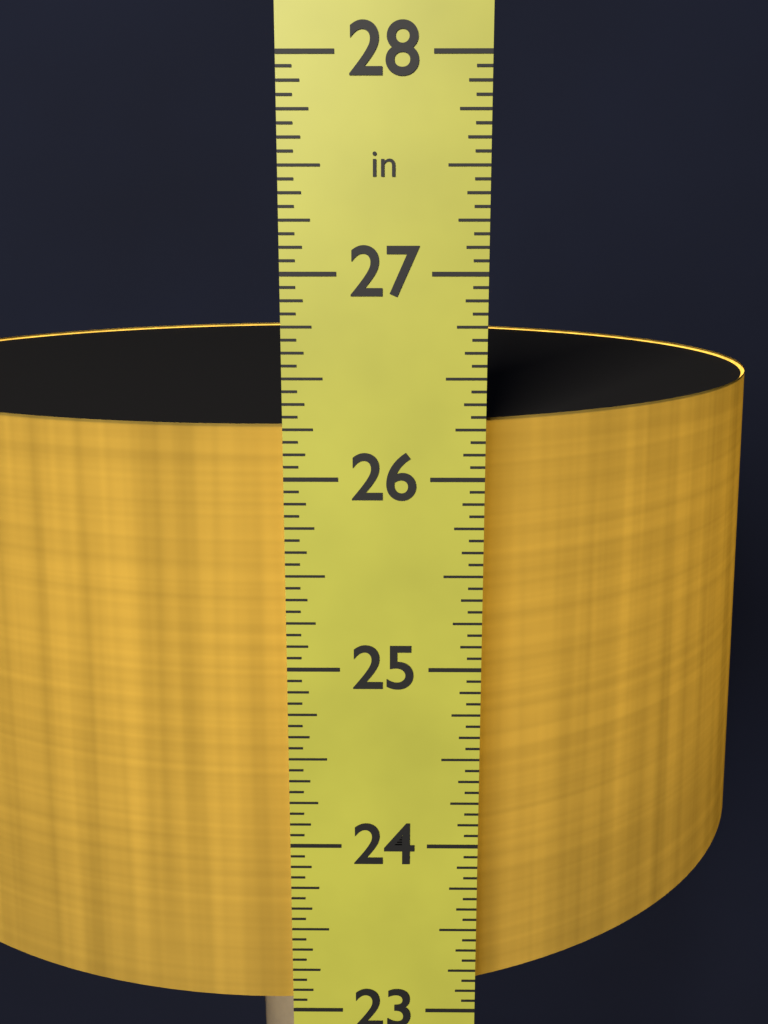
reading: 26.2500 in
